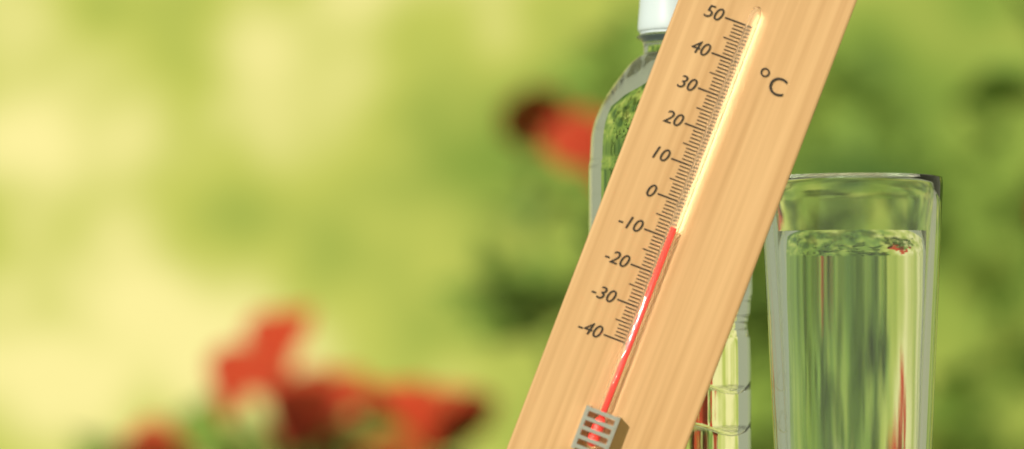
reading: -7 °C
